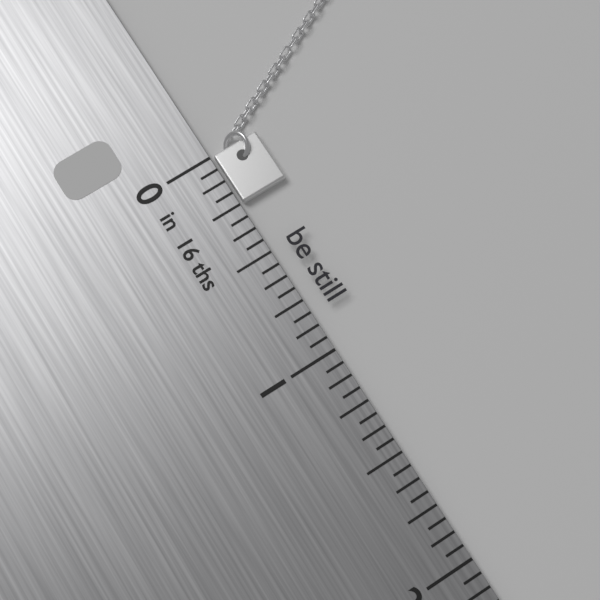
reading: 0.2500 in
